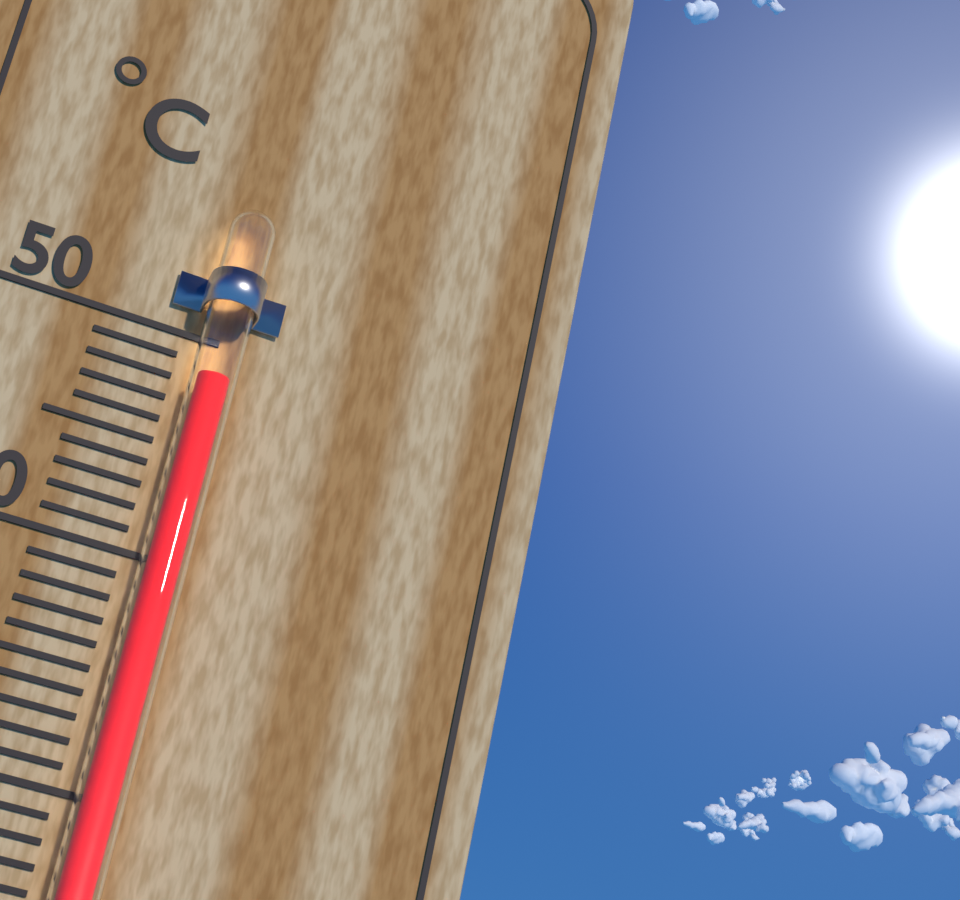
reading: 48 °C
